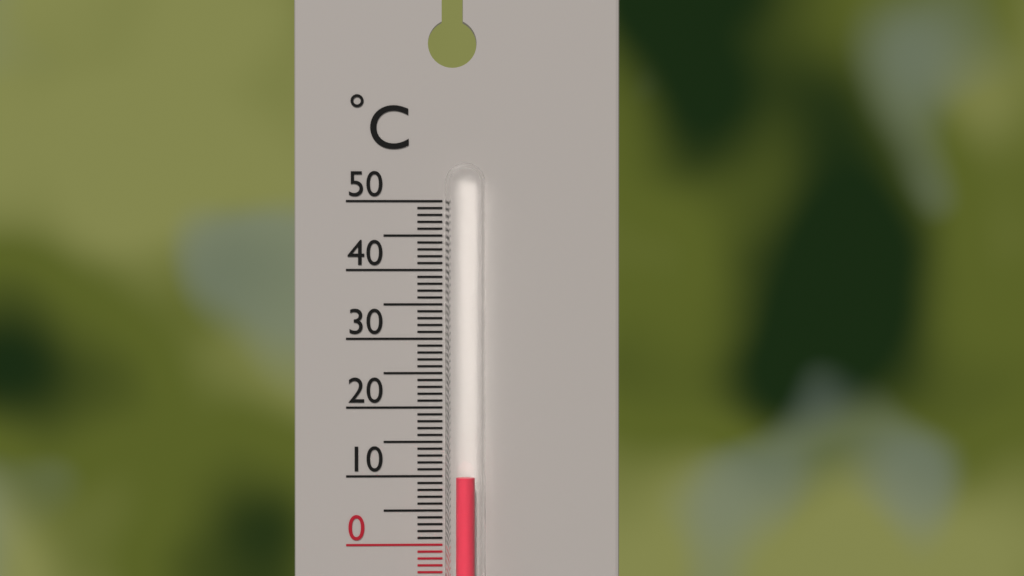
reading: 10 °C
